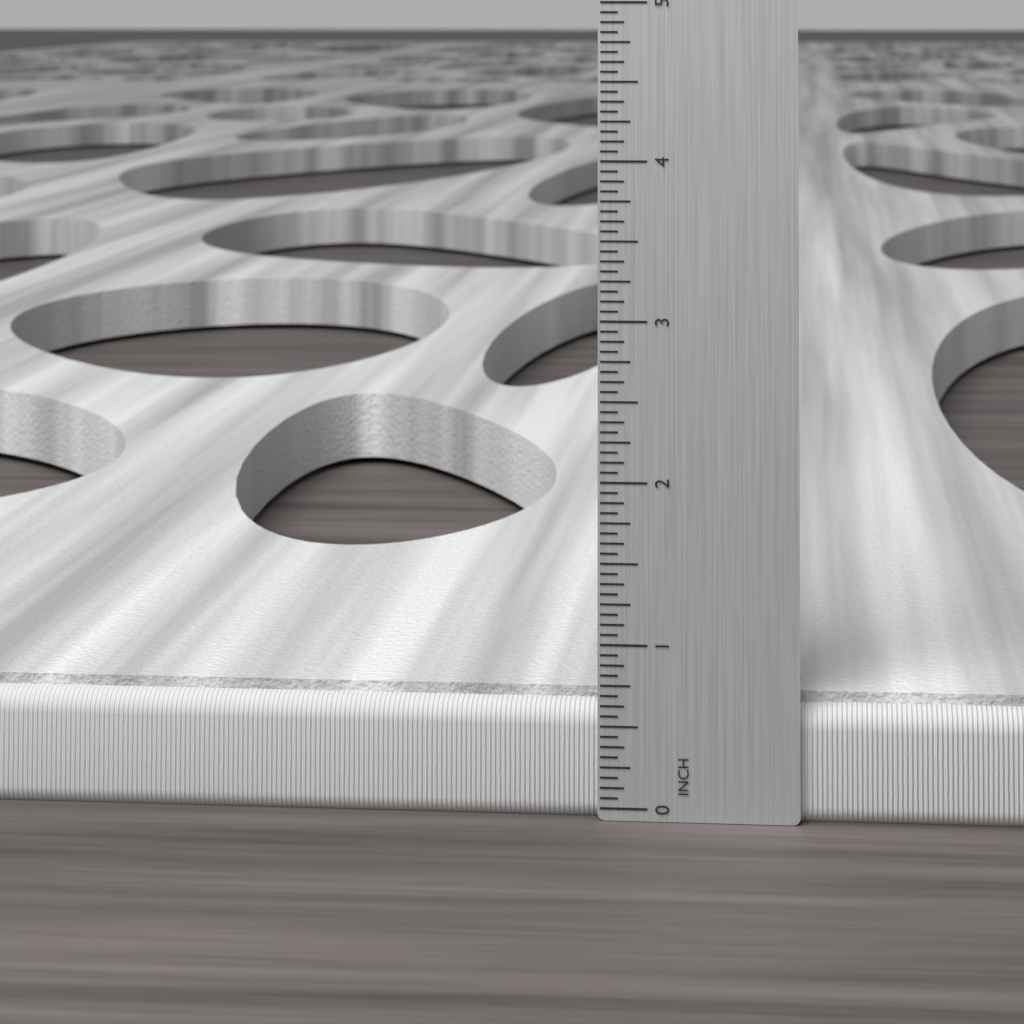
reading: 0.6875 in
